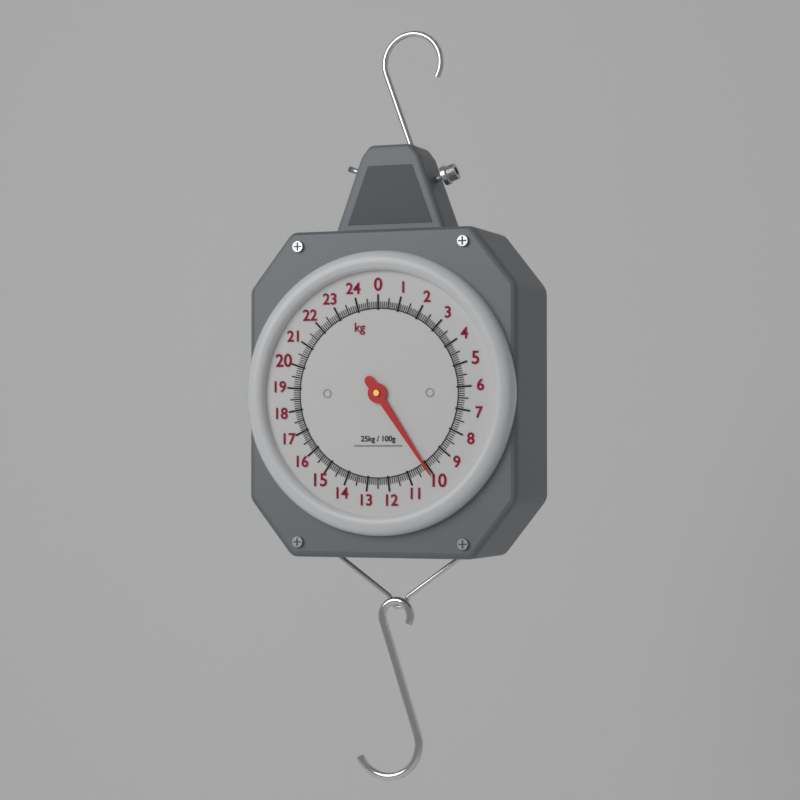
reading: 10.1 kg
